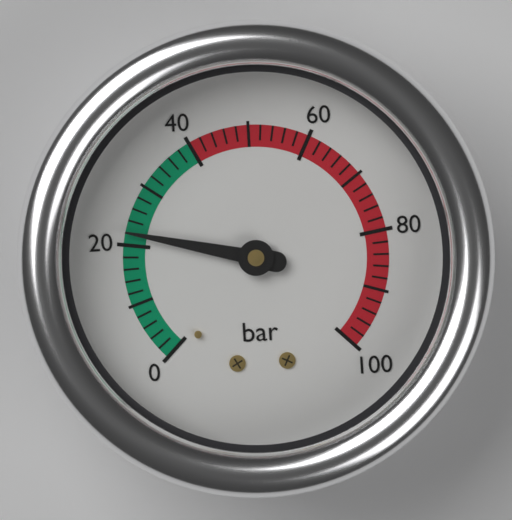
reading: 22 bar
